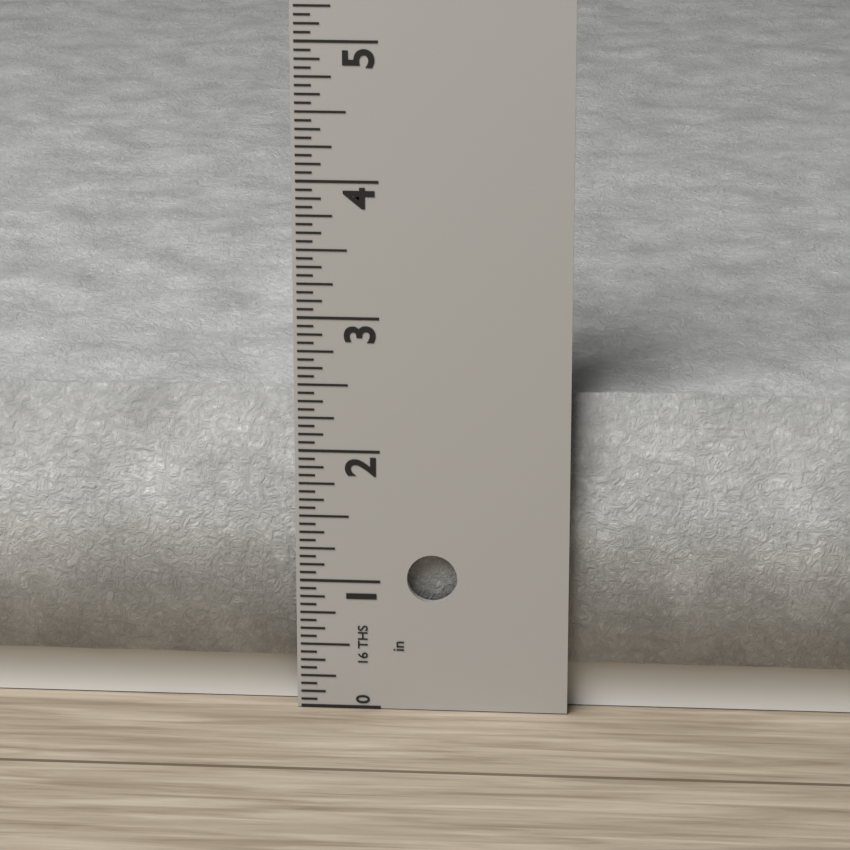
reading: 2.4375 in
